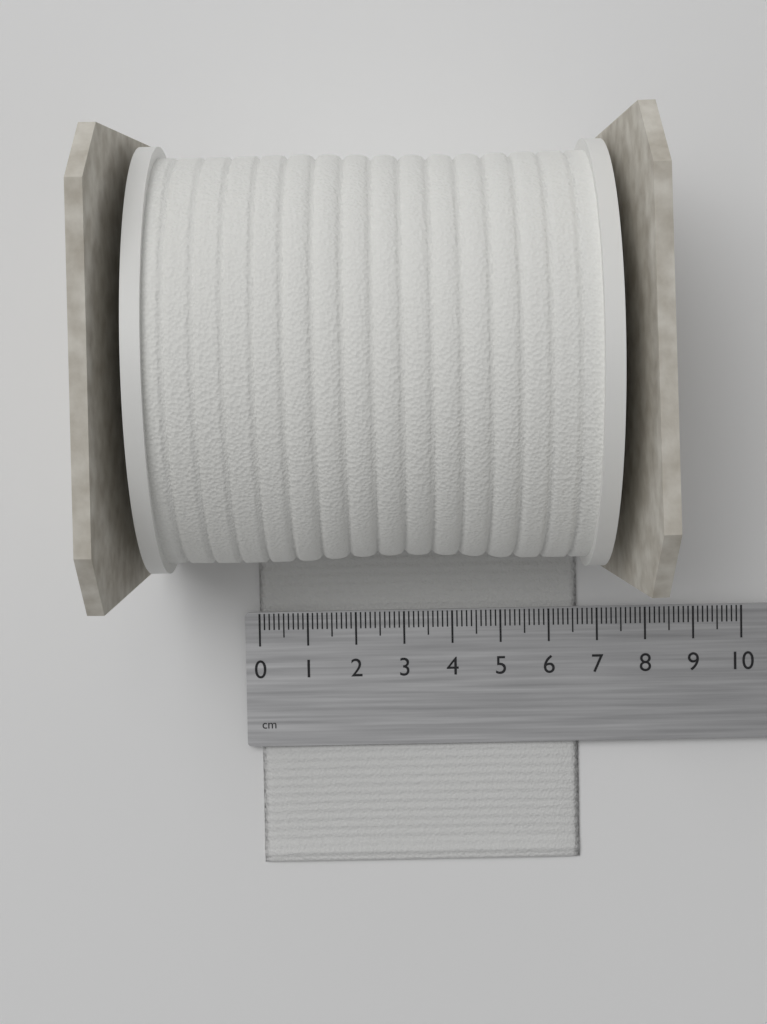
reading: 6.6 cm
